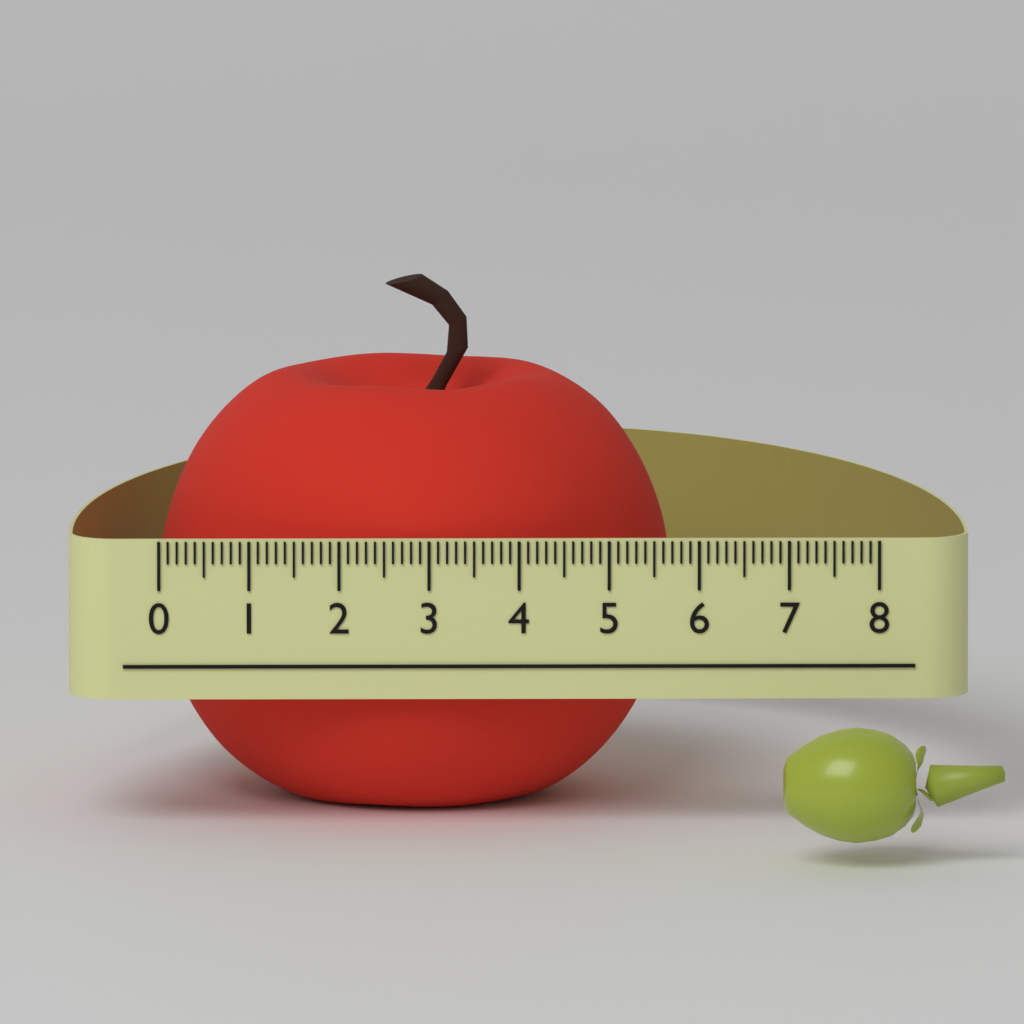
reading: 5.7 (no unit)
